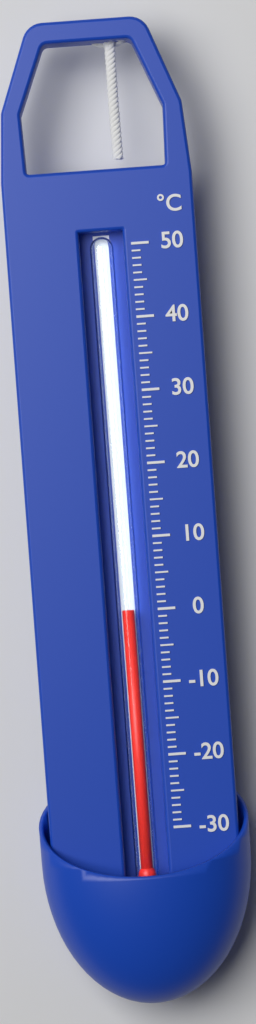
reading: 0 °C
